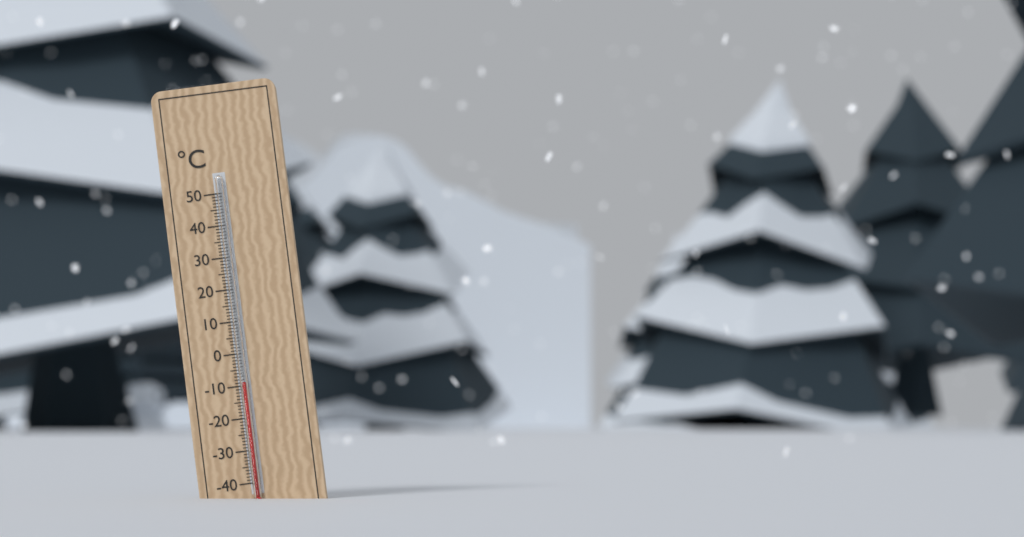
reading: -9 °C
